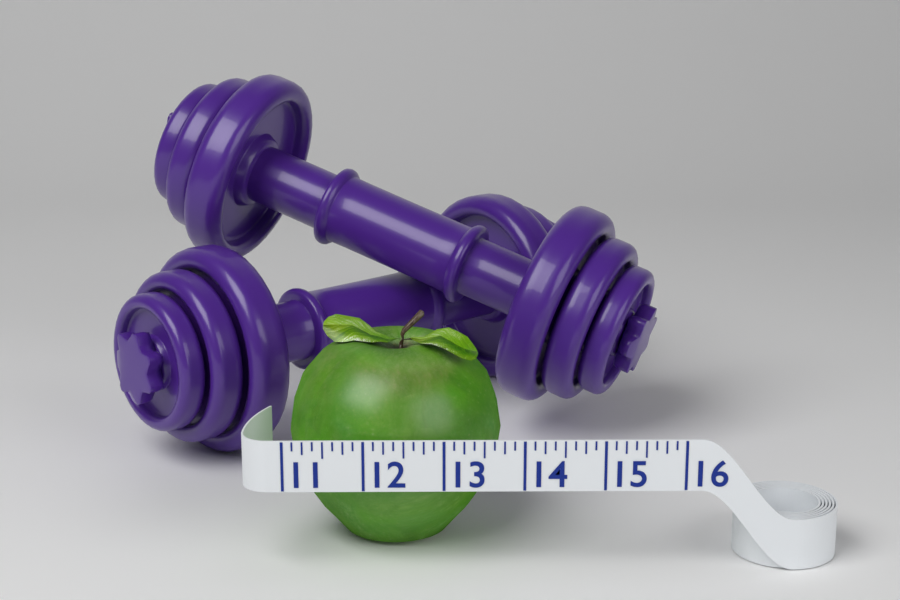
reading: 13.750 (no unit)
